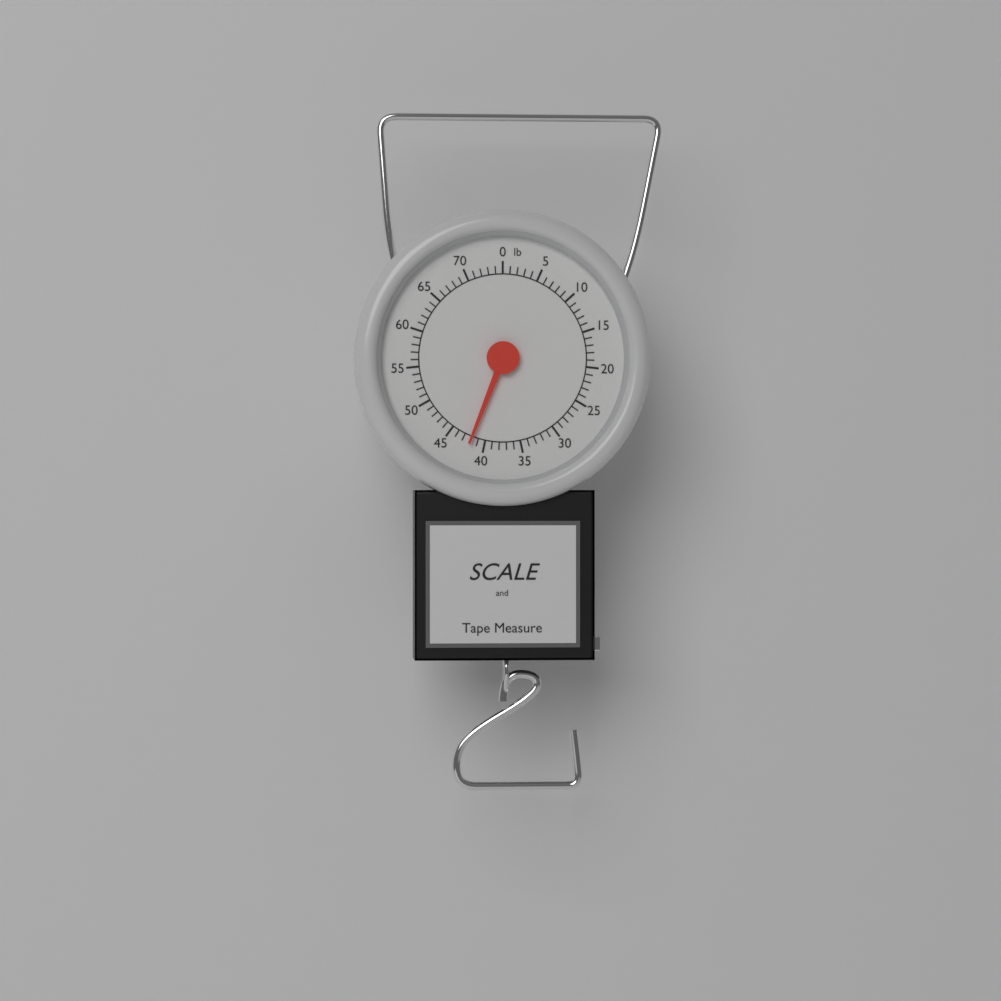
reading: 42 lb
